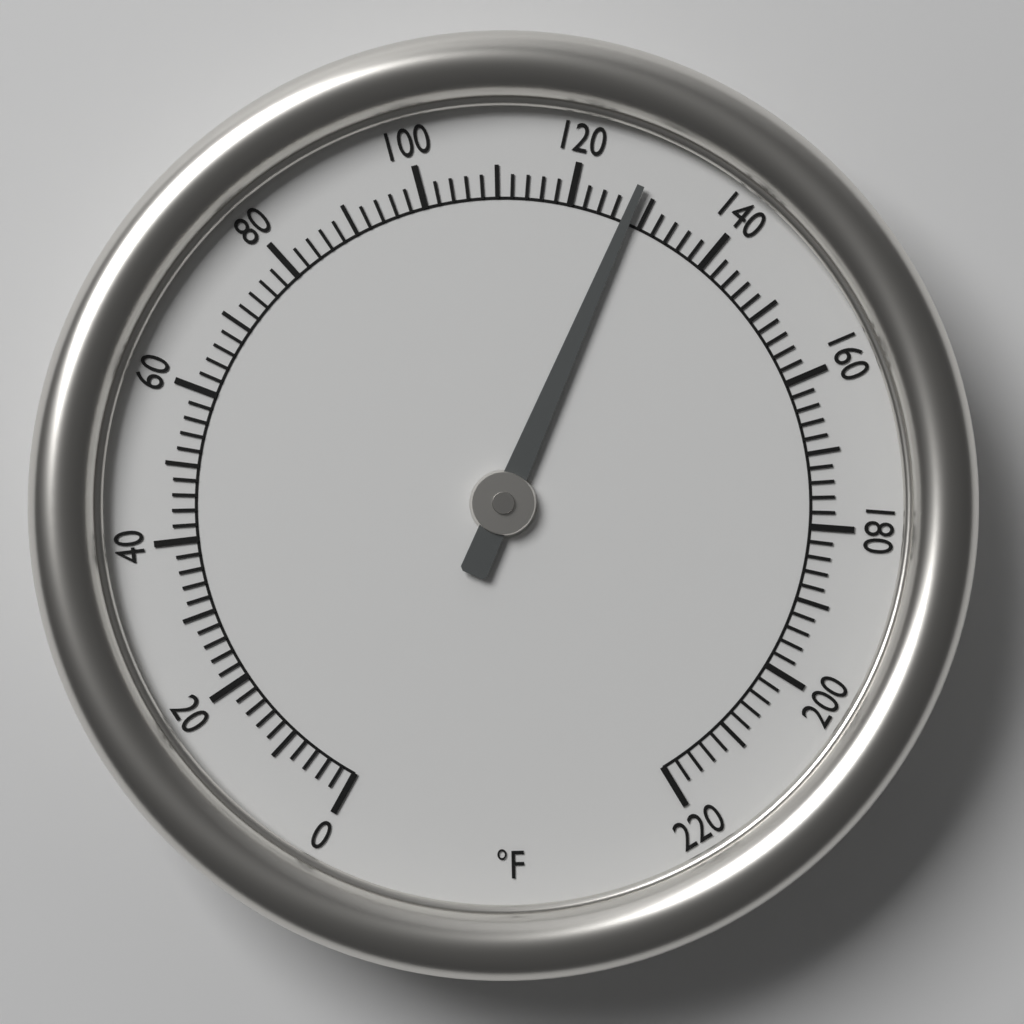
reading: 128 °F
